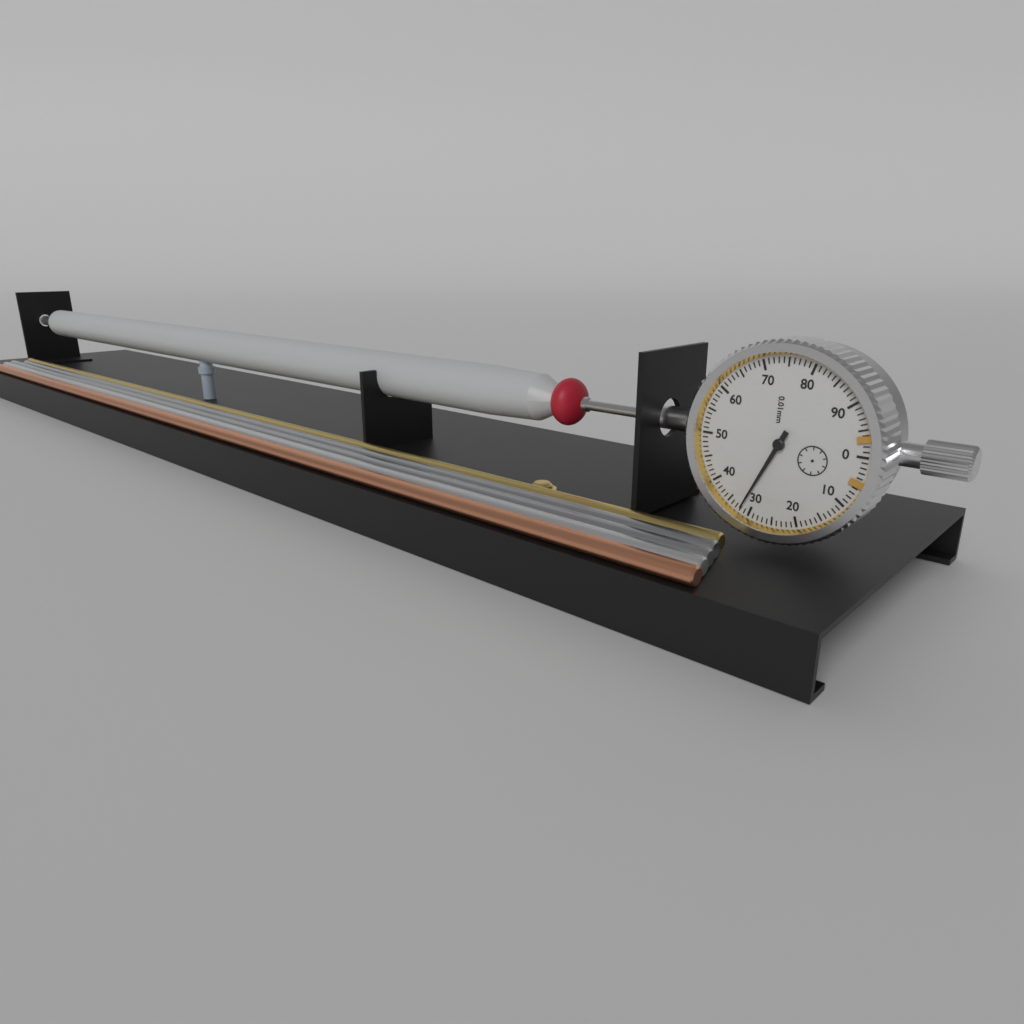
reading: 0.32 mm
